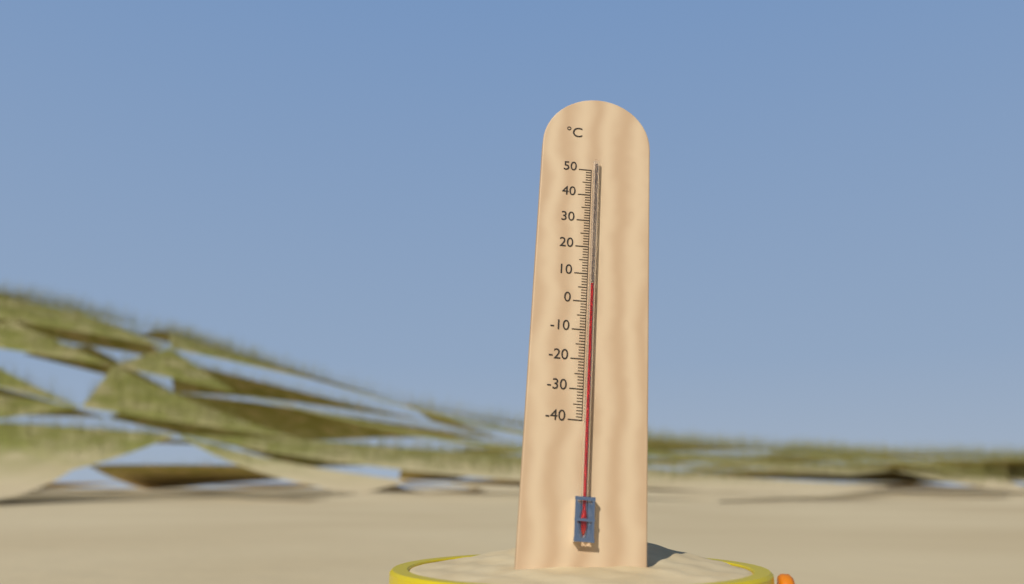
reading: 6 °C
